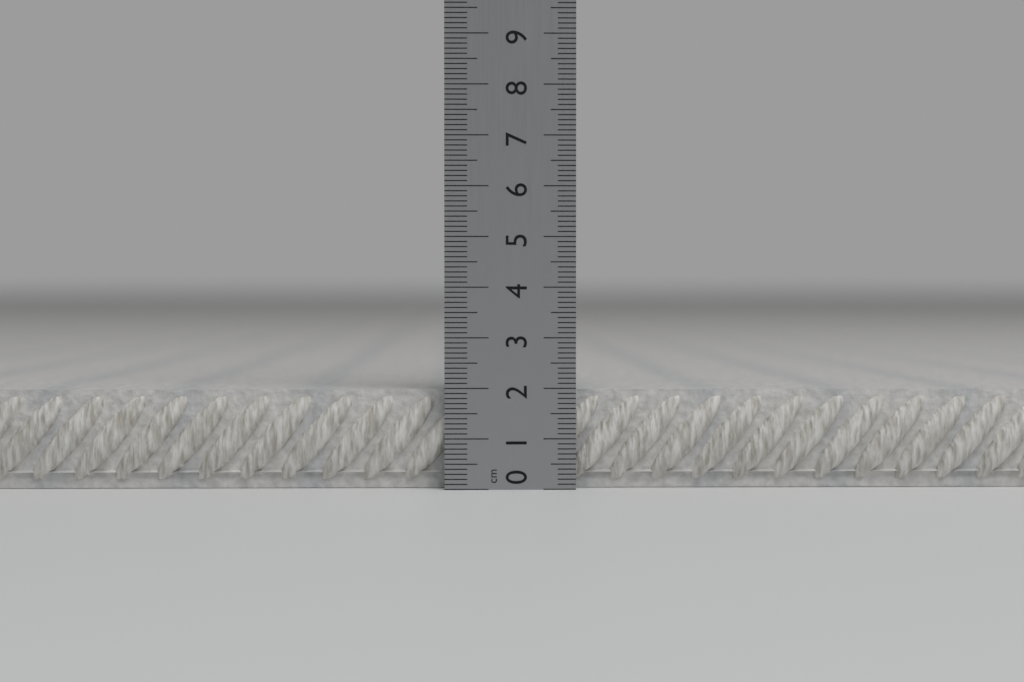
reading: 2.0 cm
